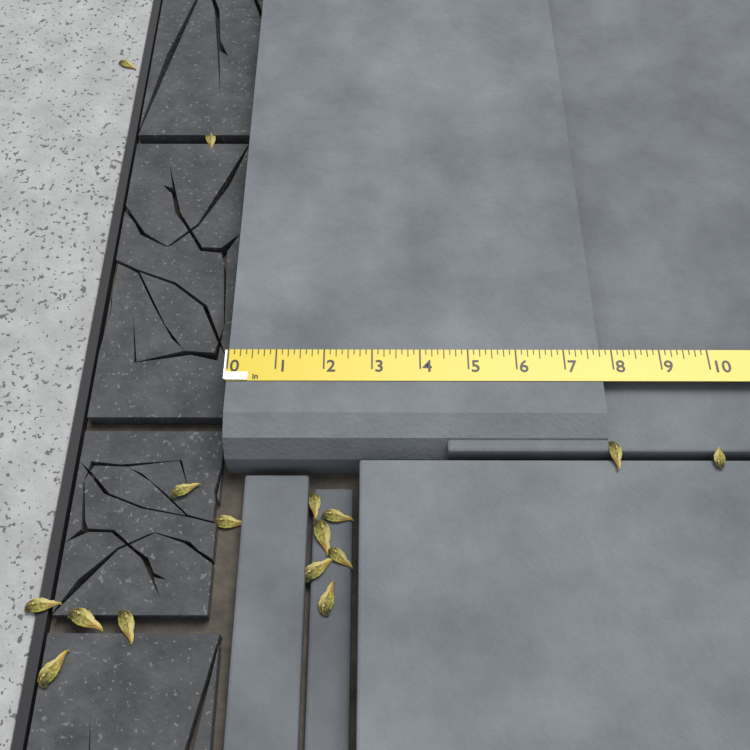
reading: 7.750 in
